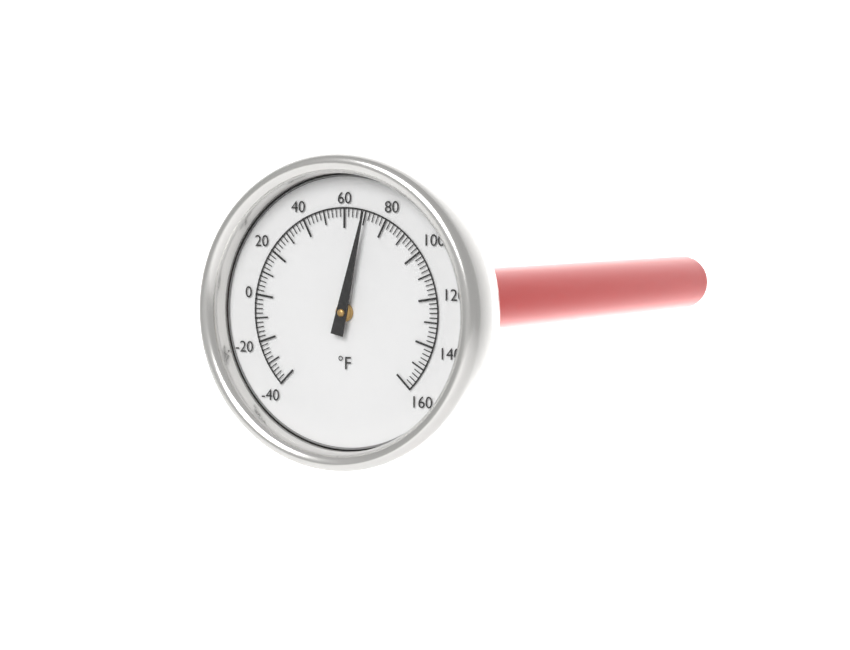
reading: 70 °F
